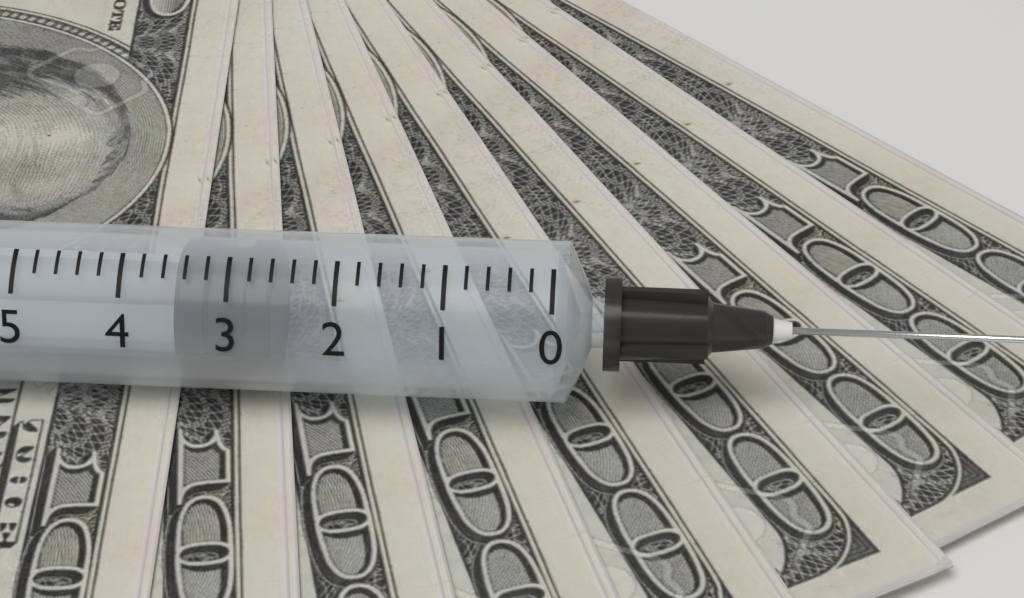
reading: 2.6 ml
